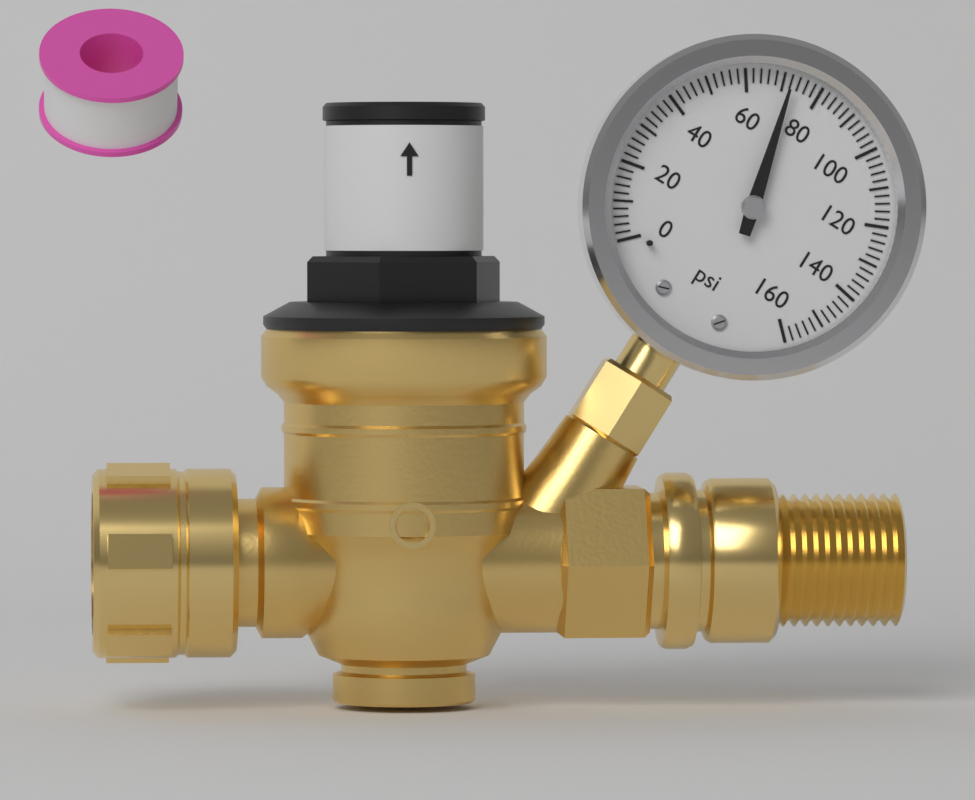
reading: 72 psi
